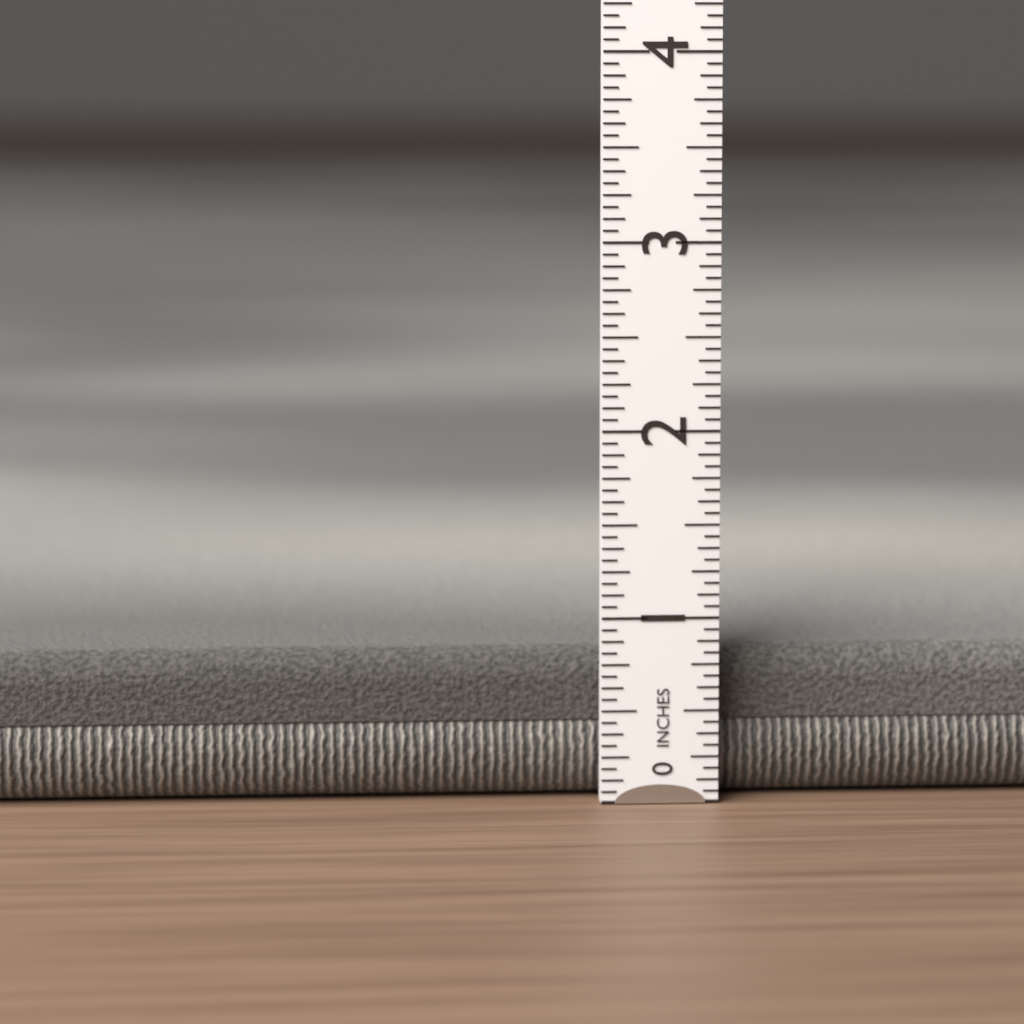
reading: 0.8125 in
